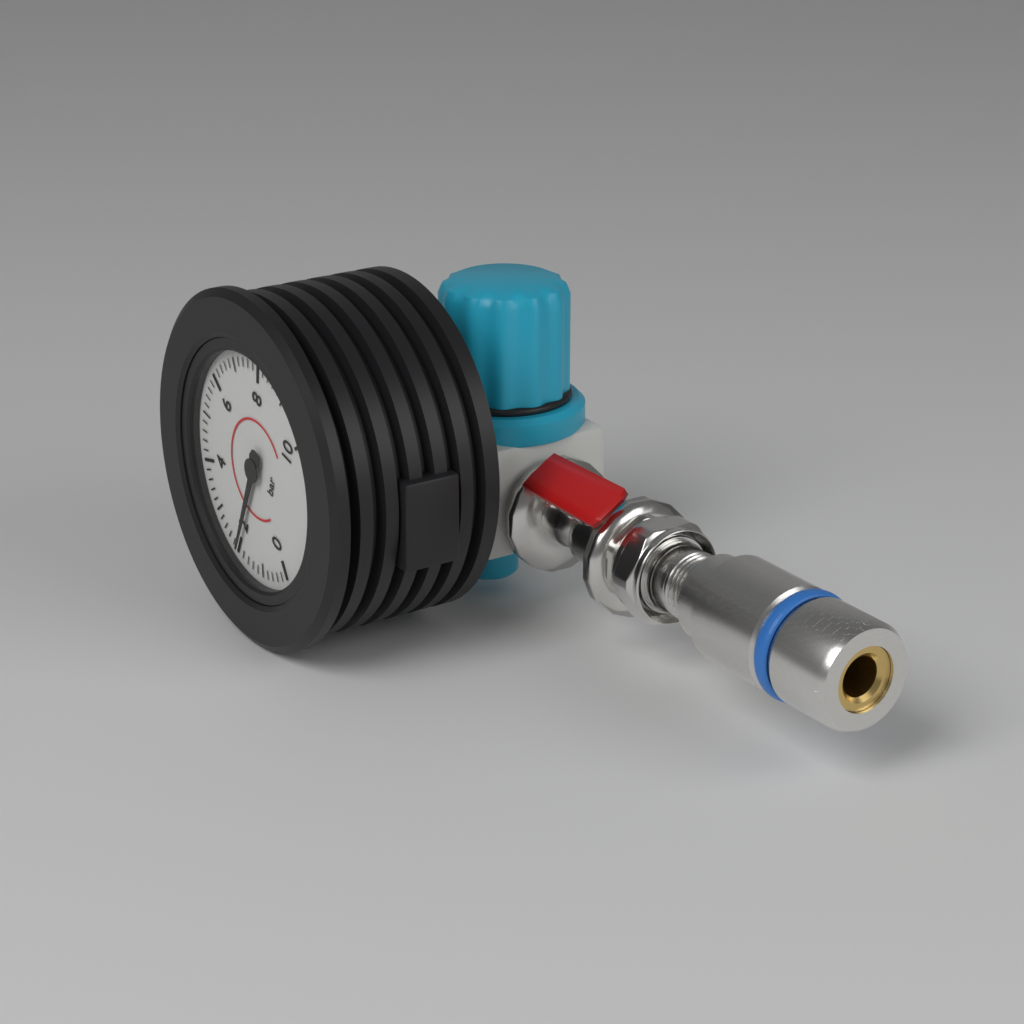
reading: 2.0 bar
